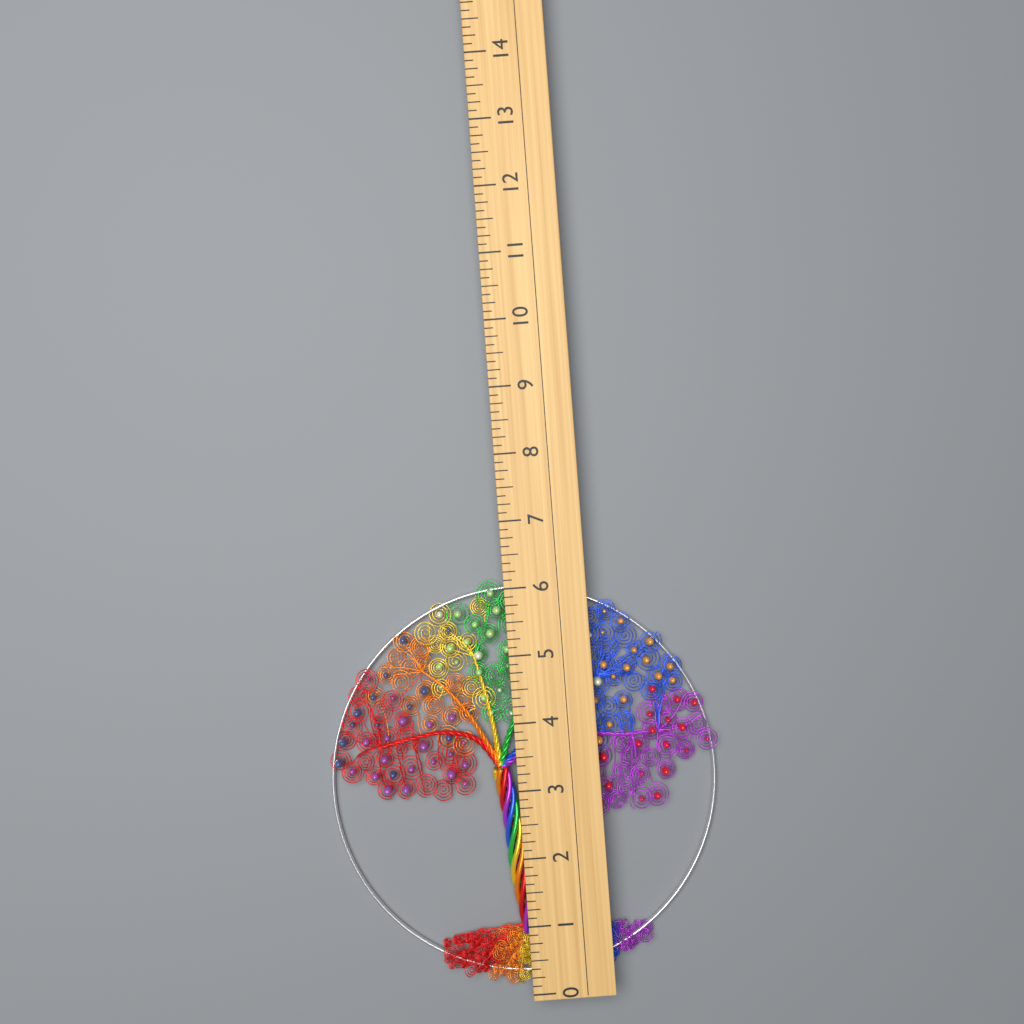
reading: 6.125 (no unit)
